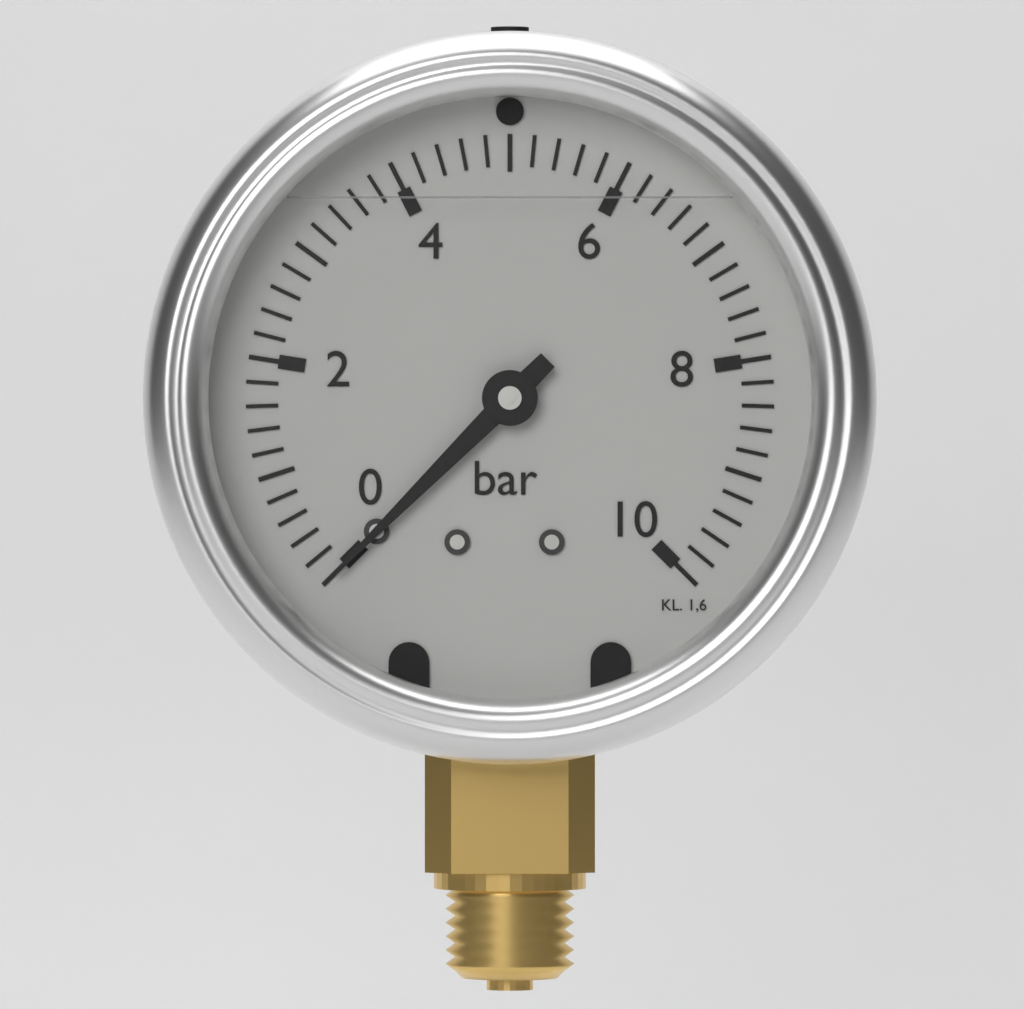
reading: 0.0 bar
